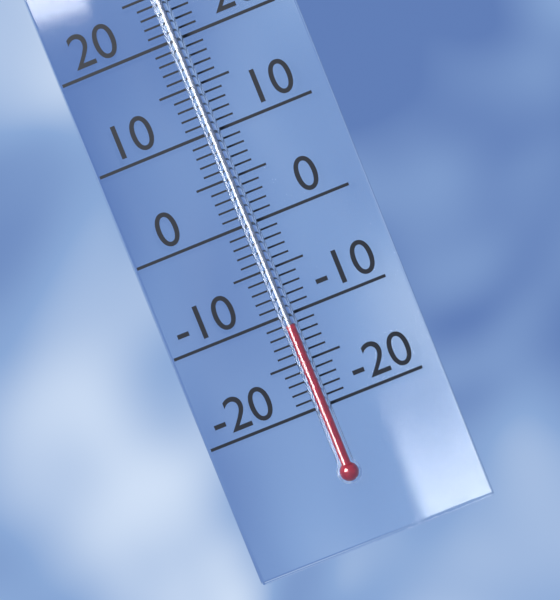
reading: -11 °C
